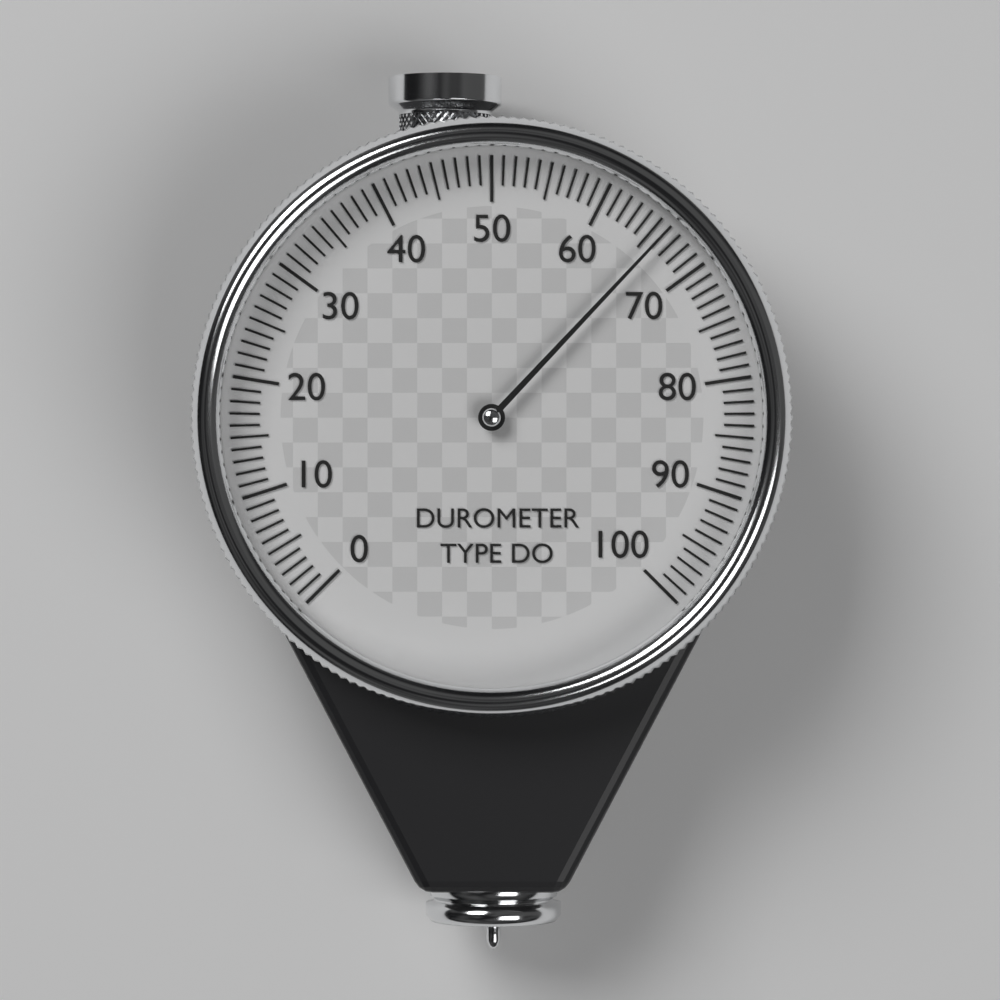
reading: 66 (no unit)
